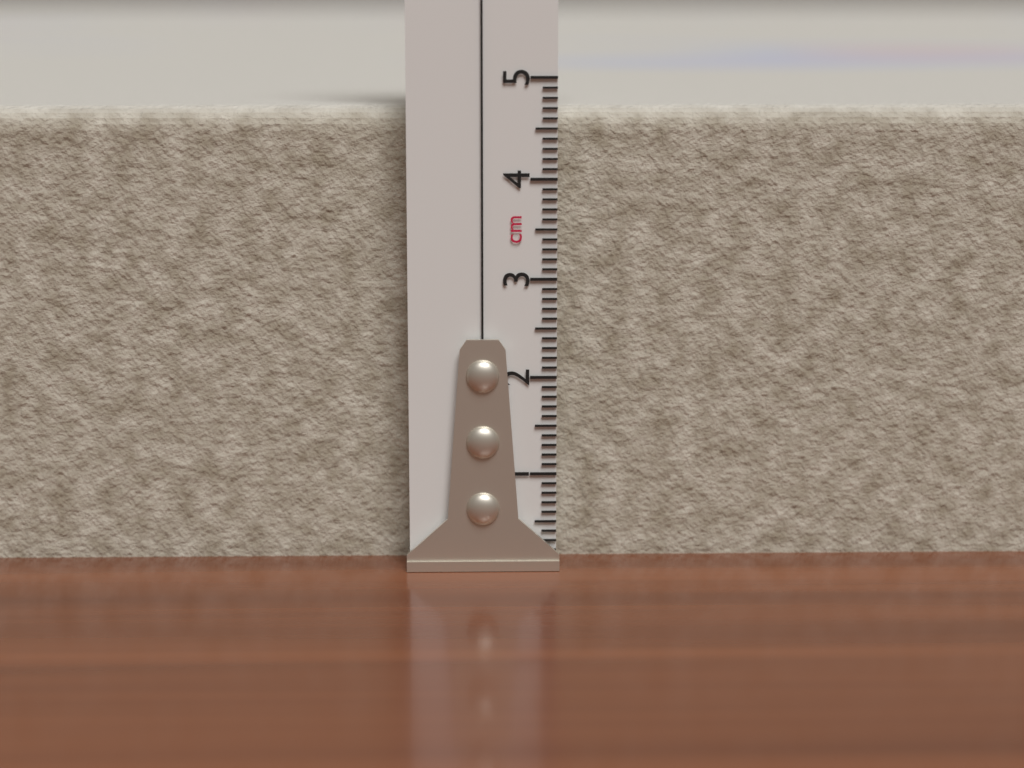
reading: 4.7 cm
